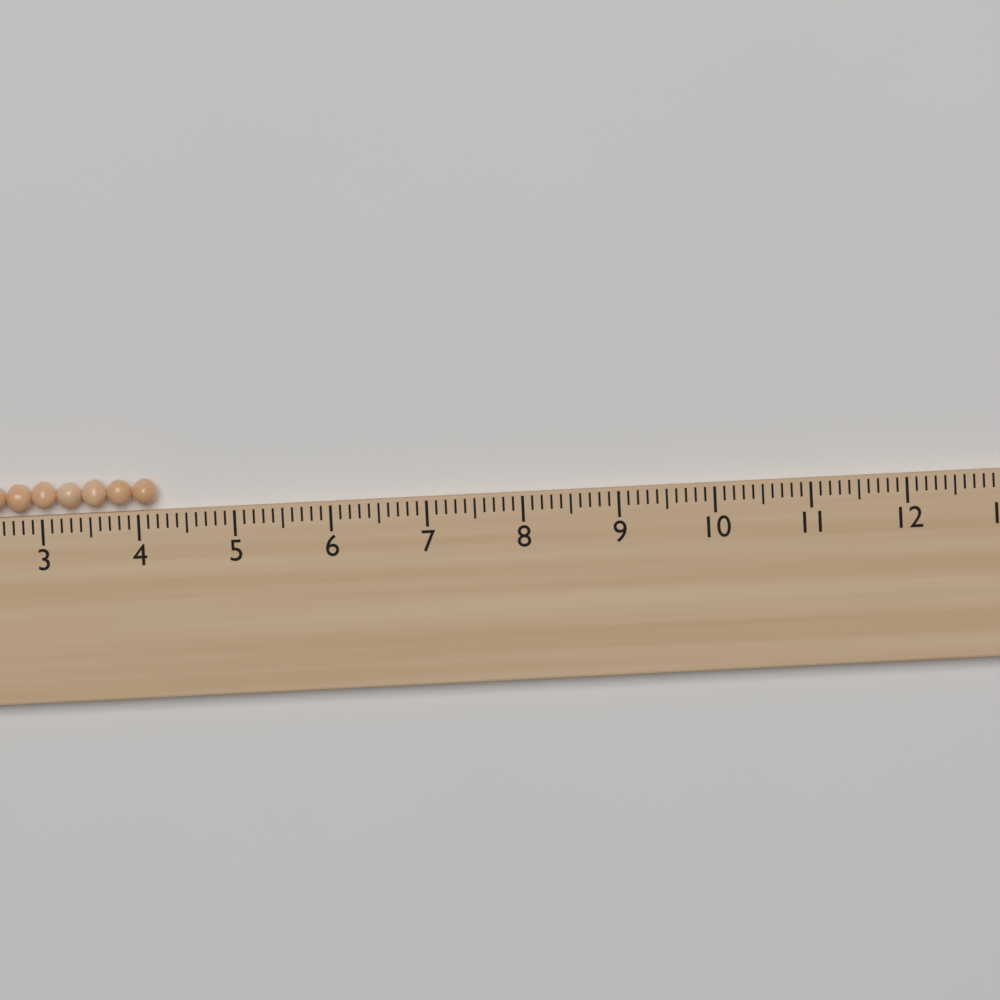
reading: 4.2 (no unit)
